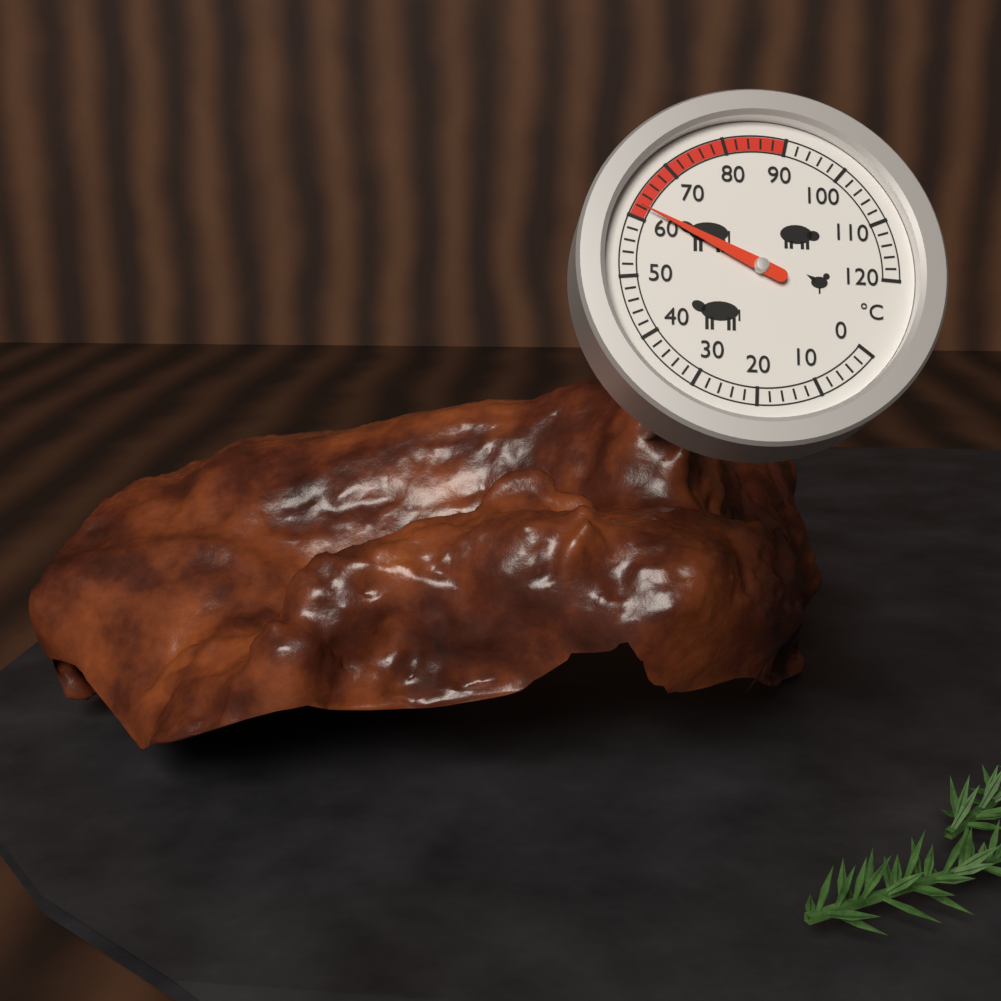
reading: 62 °C
